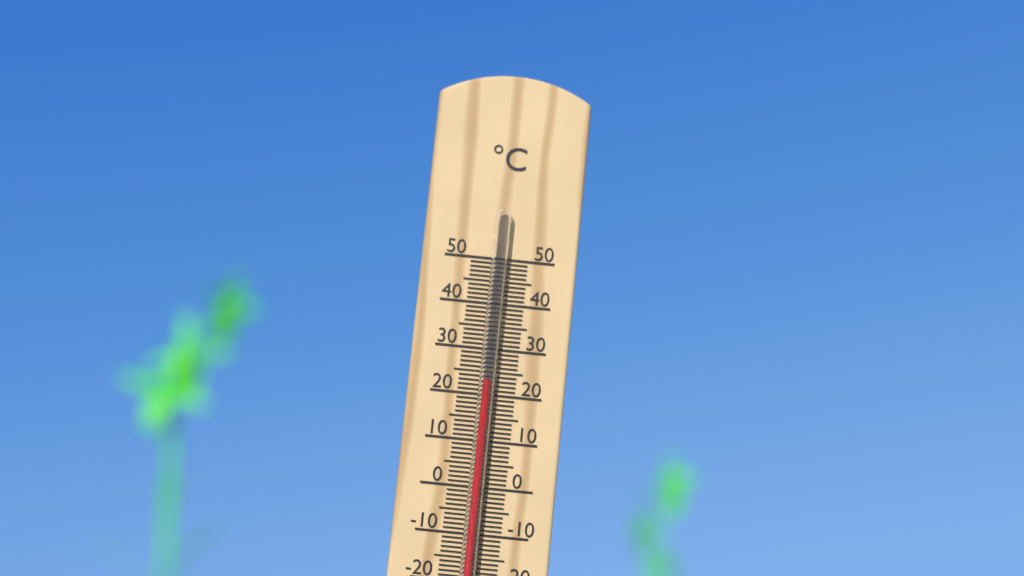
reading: 23 °C
